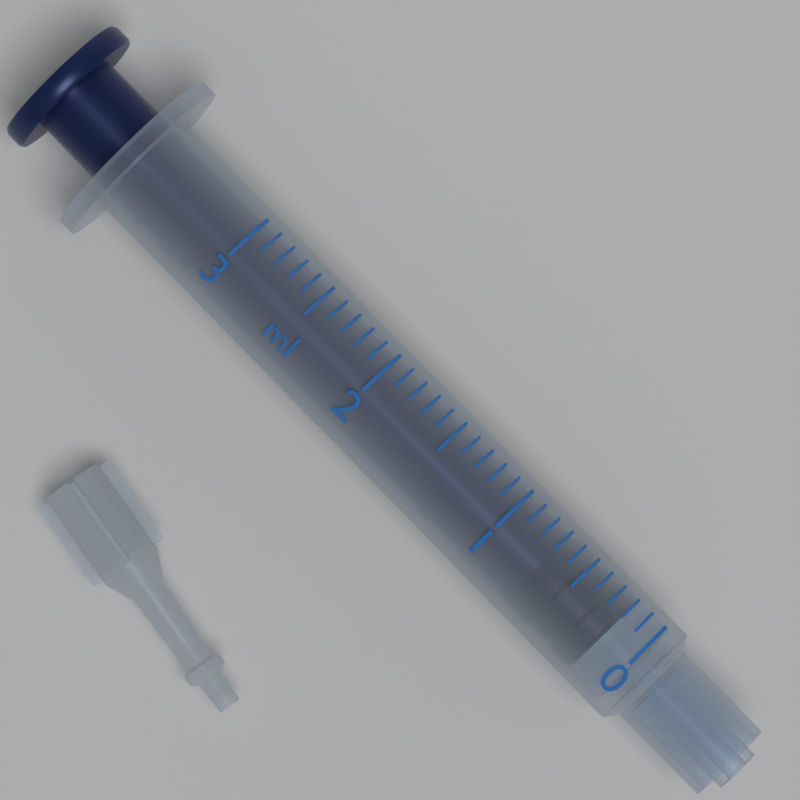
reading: 0.2 ml
